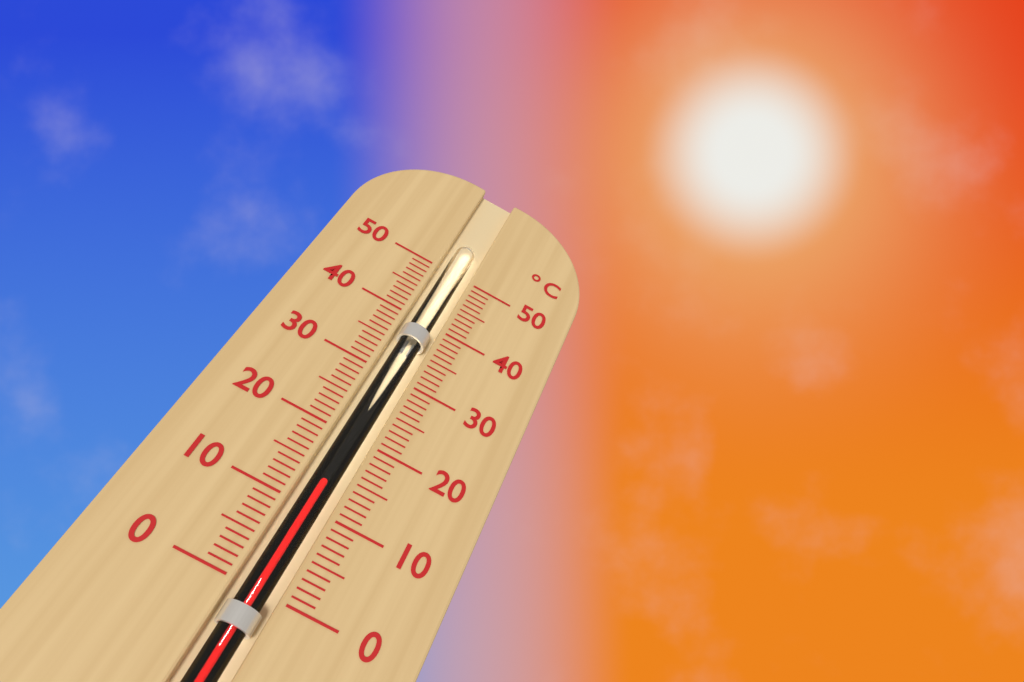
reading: 14 °C
